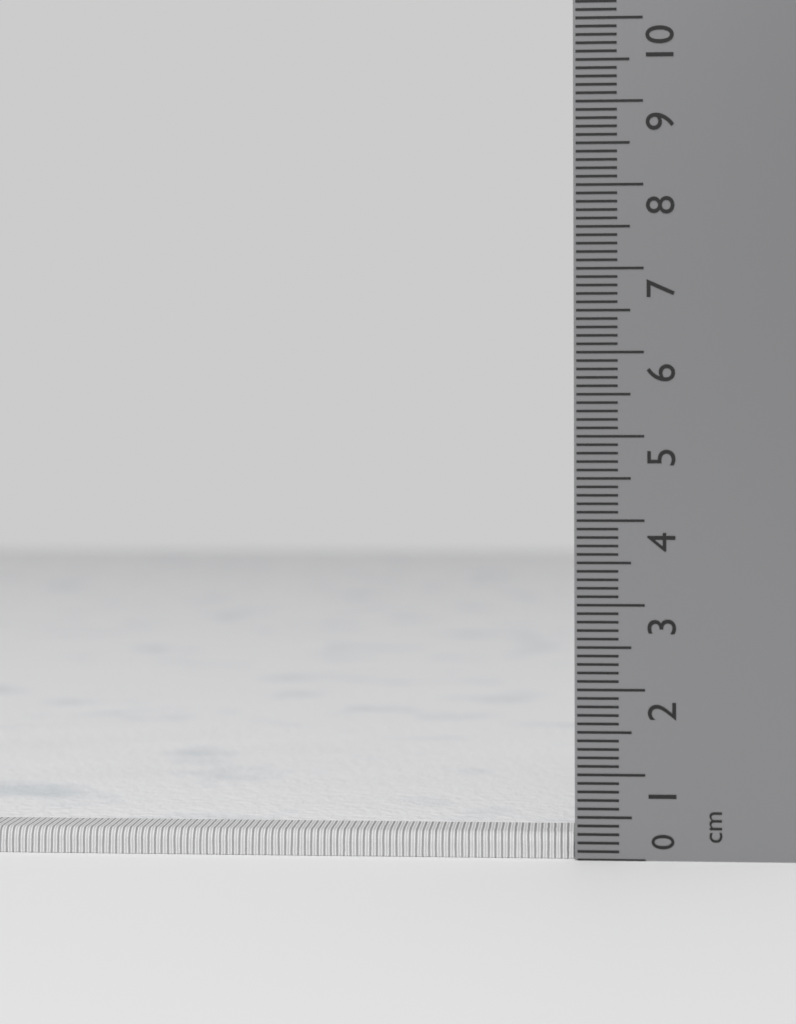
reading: 0.3 cm
